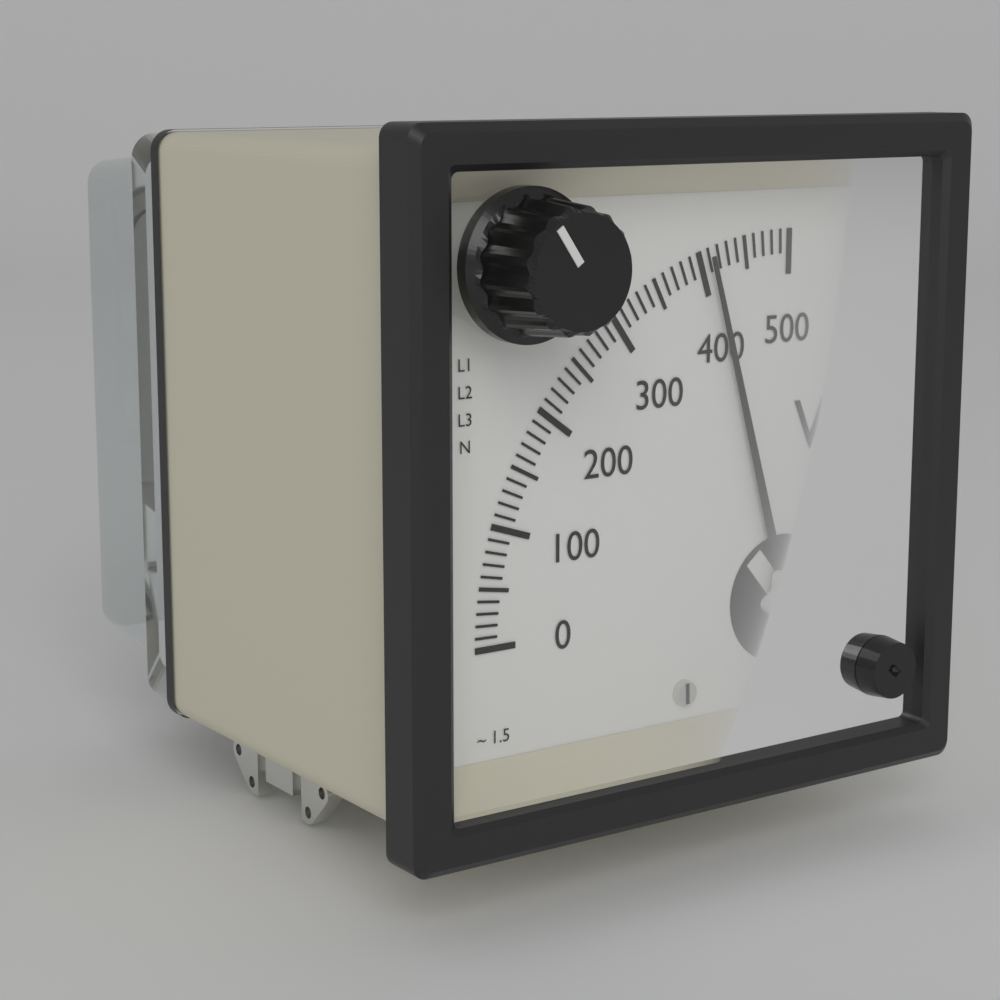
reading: 410 V
